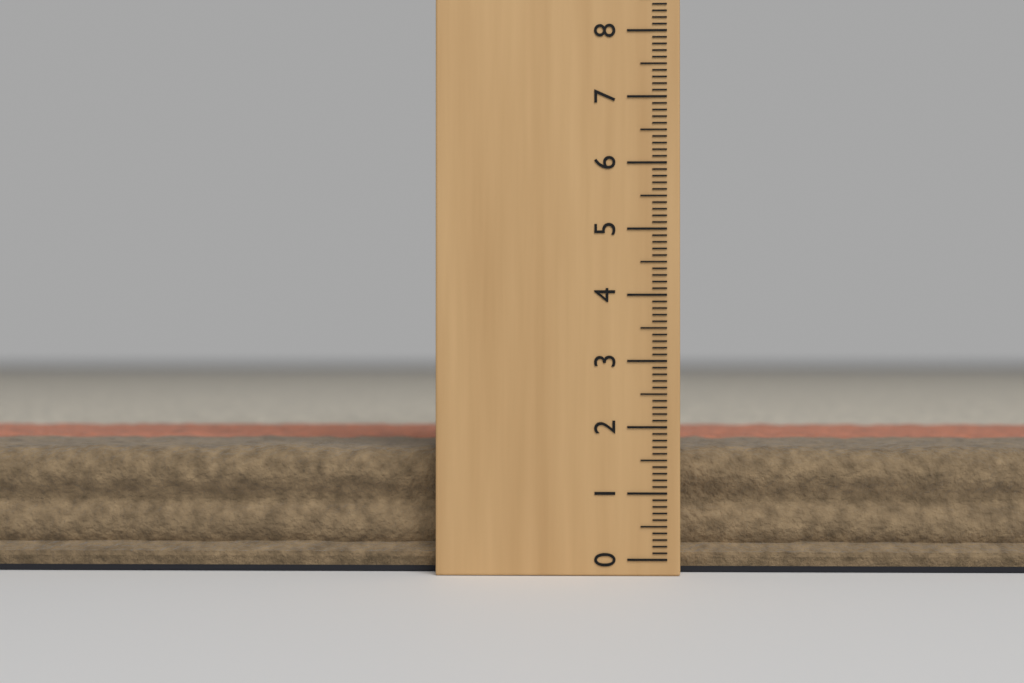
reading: 1.7 (no unit)
